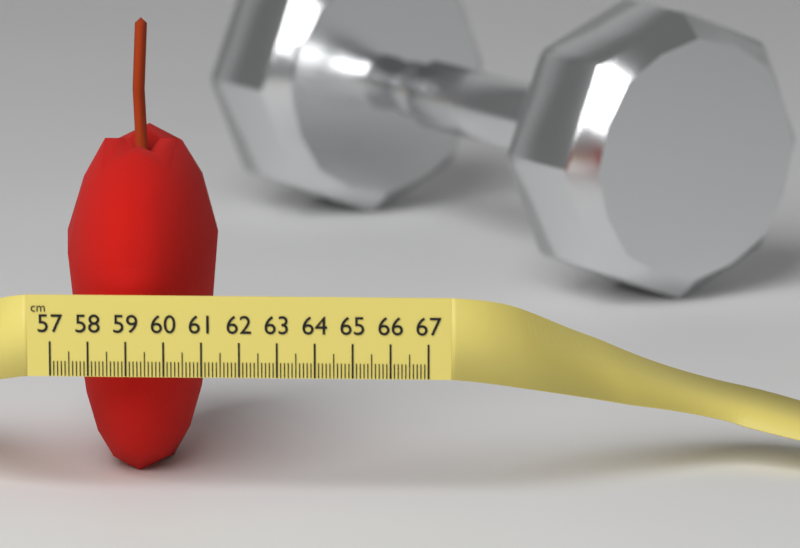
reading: 61.1 cm
